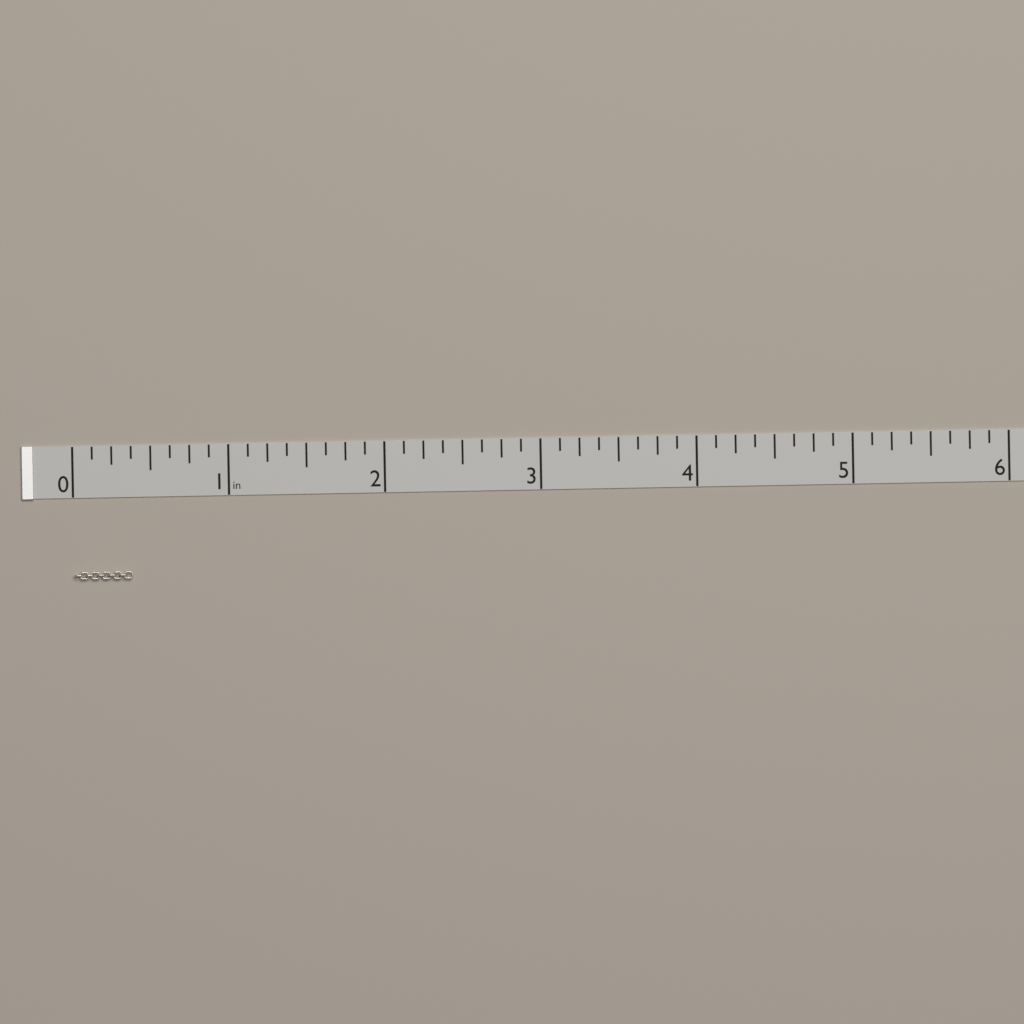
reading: 0.375 in
